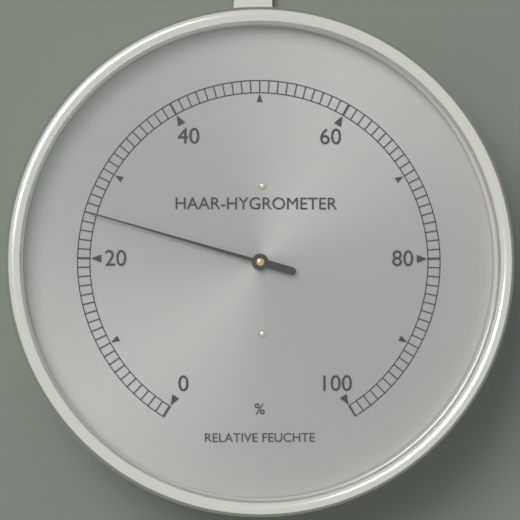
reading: 25 %
